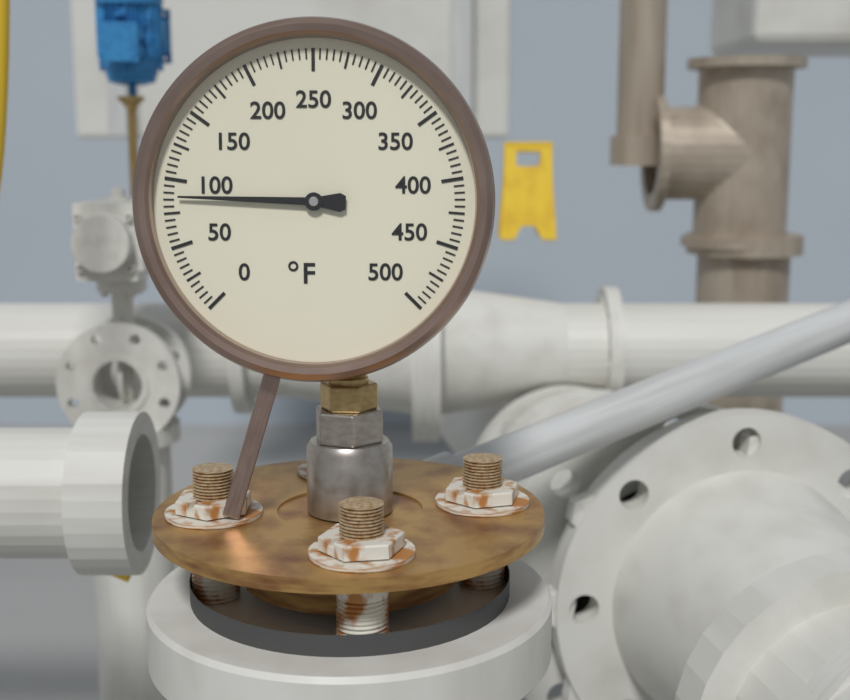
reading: 87 °F
